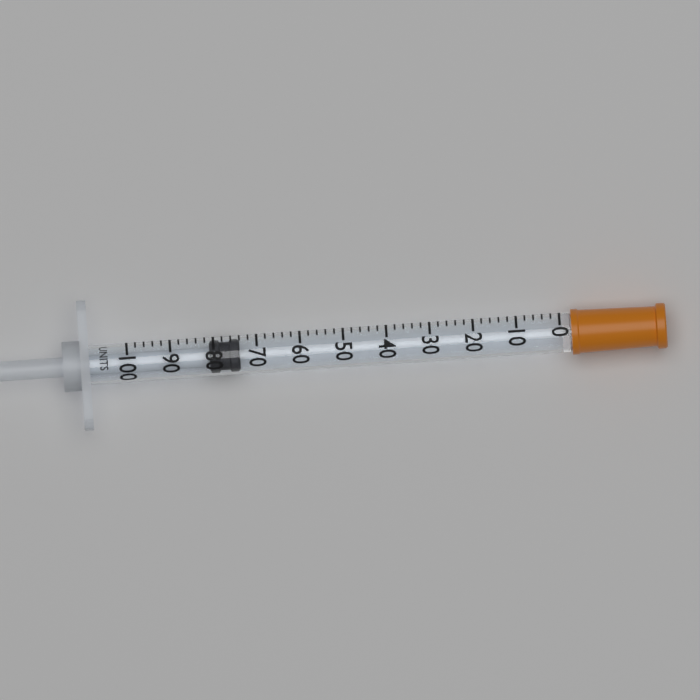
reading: 74 units
